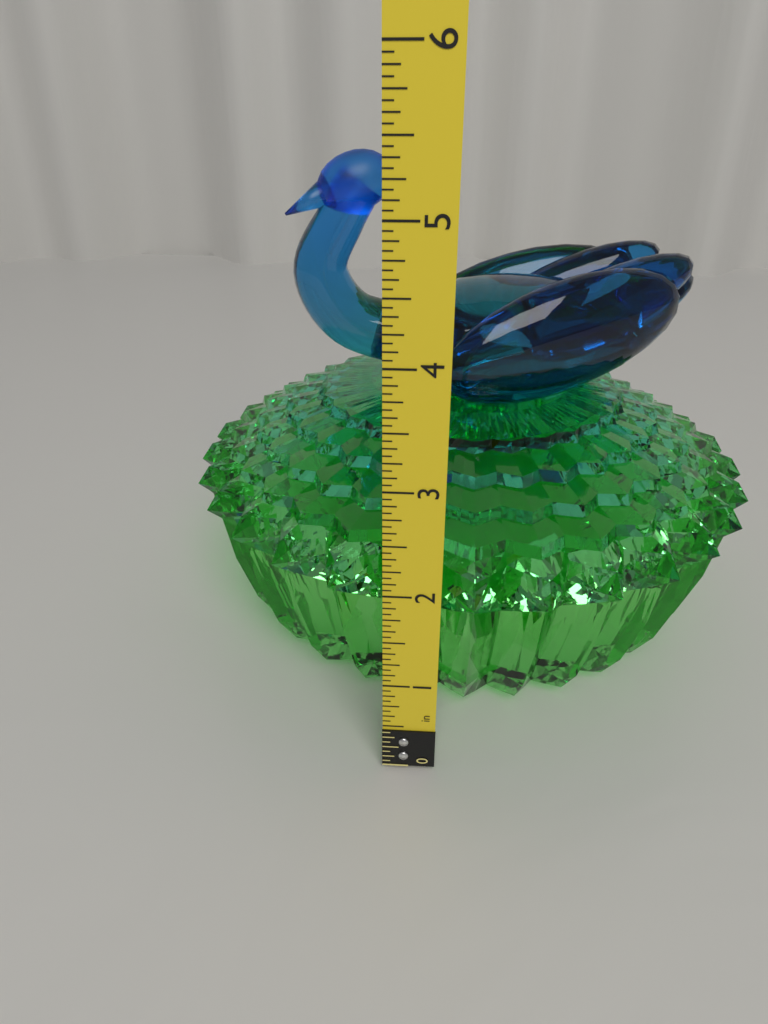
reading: 5.2500 in
